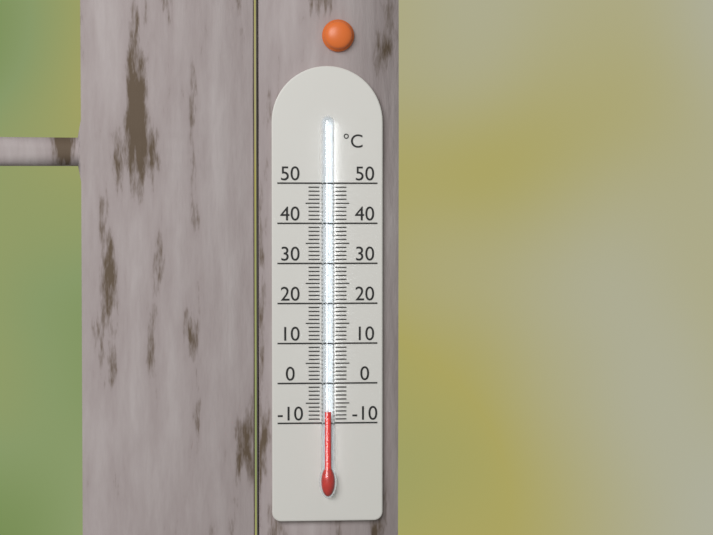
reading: -7 °C
